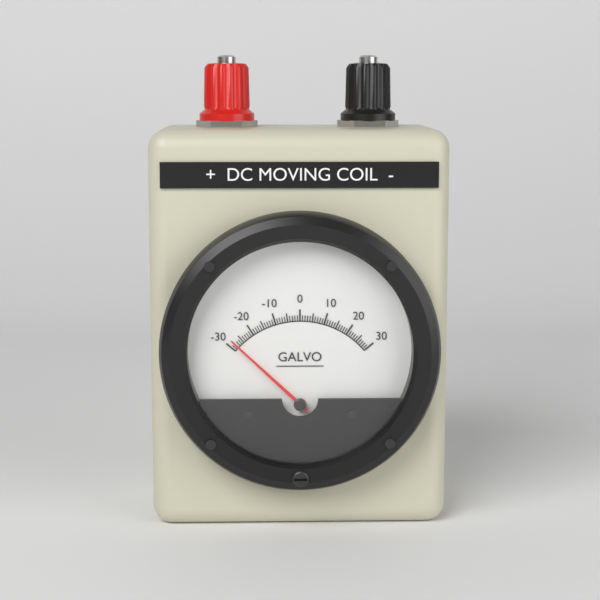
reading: -28 (no unit)
